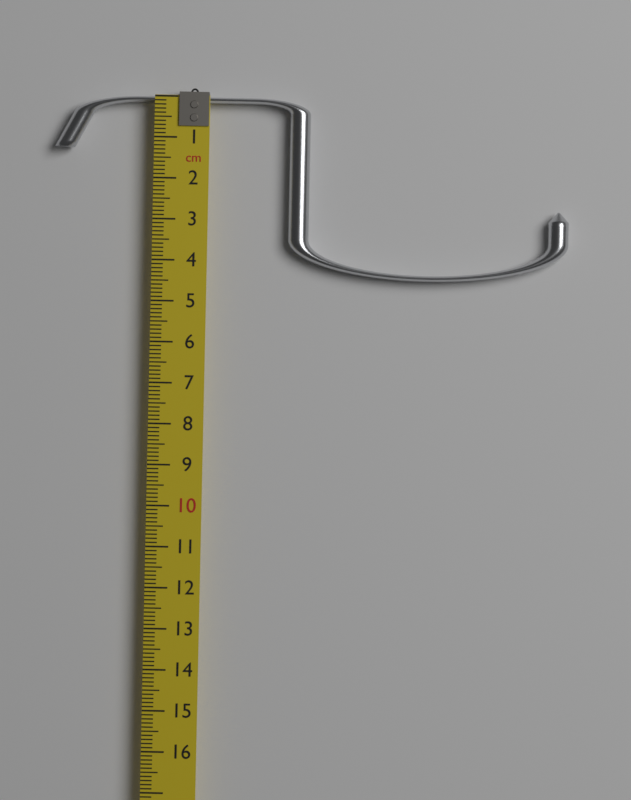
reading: 4.4 cm
